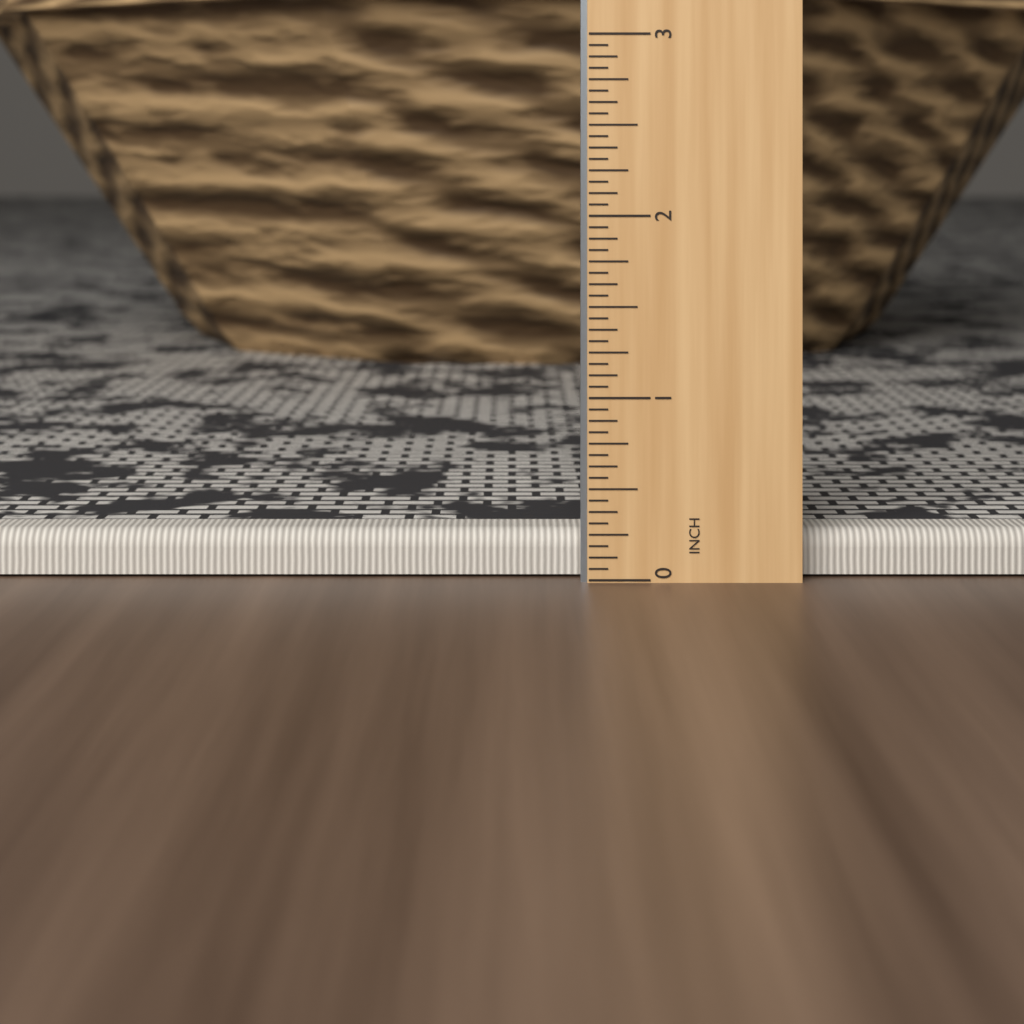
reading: 0.2500 in
